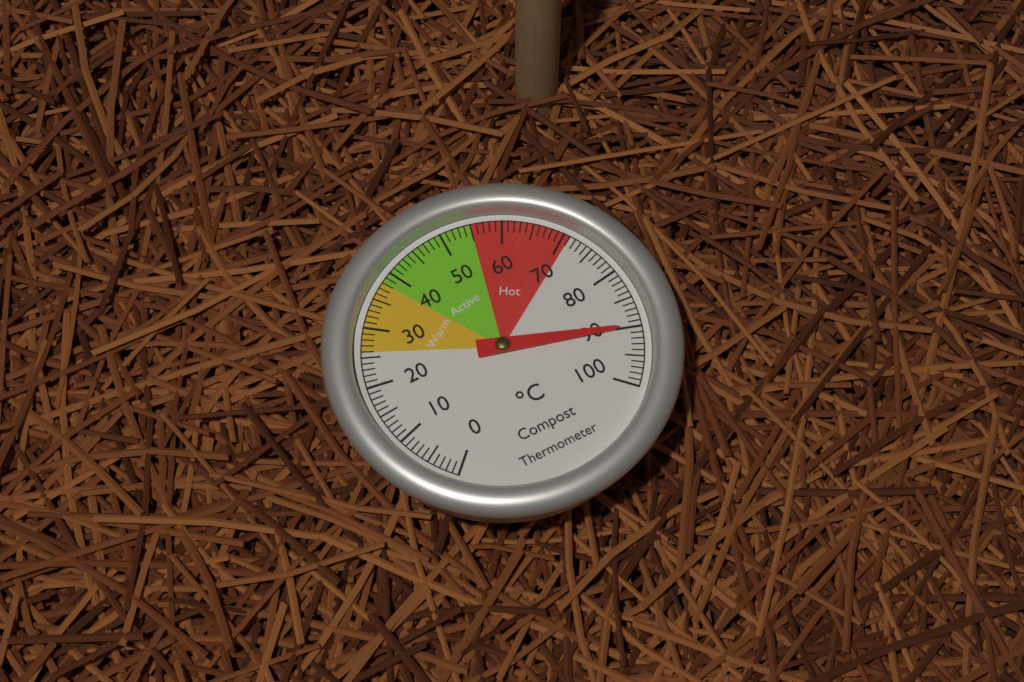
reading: 90 °C
